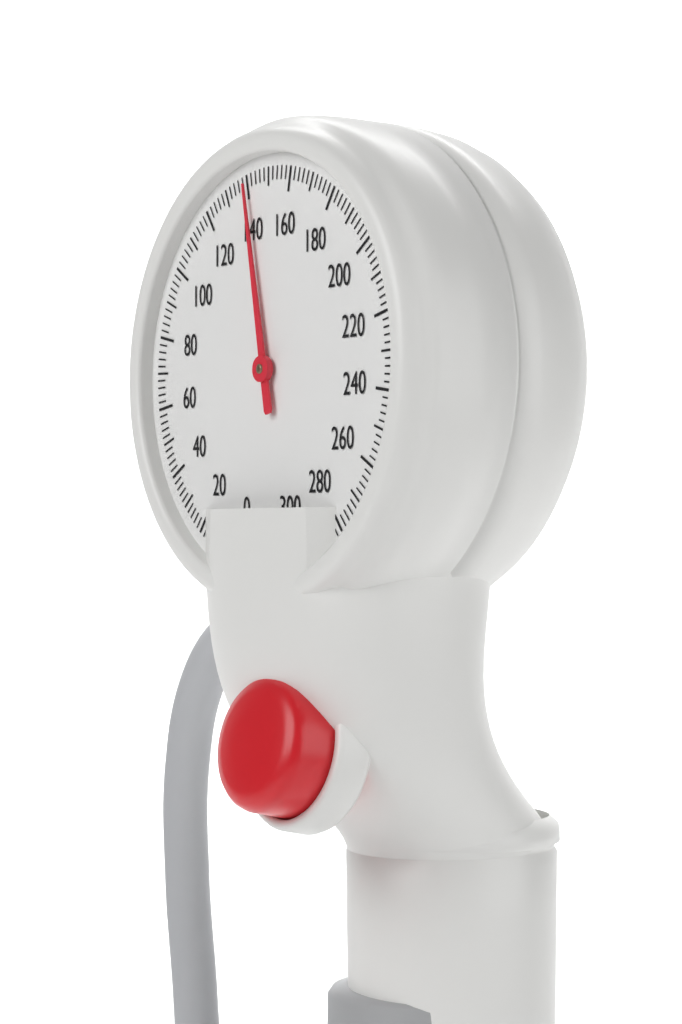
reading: 140 mmHg
